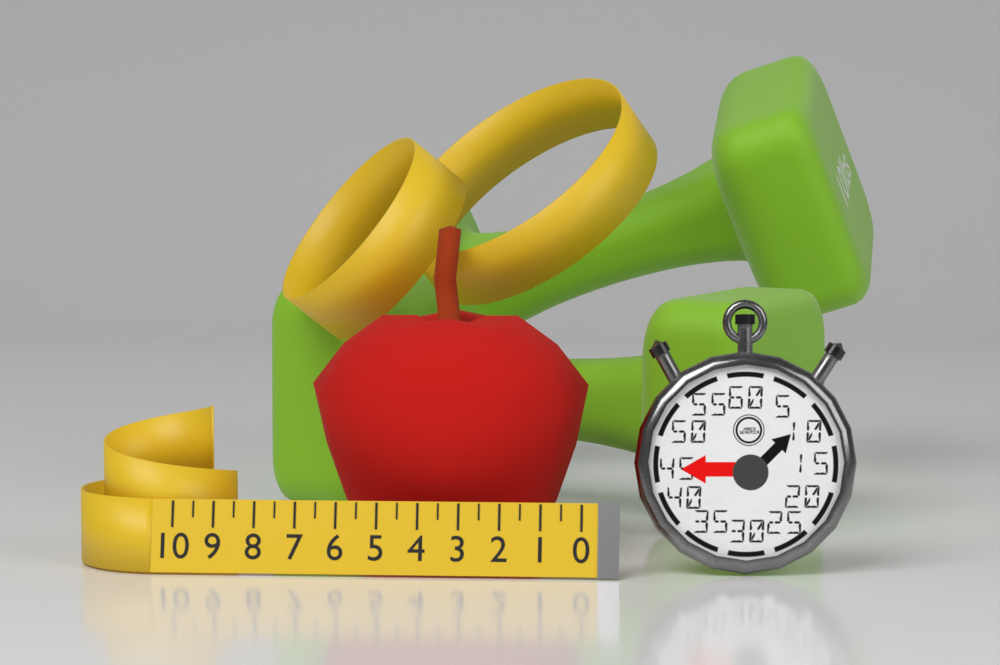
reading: 7.0 (no unit)
